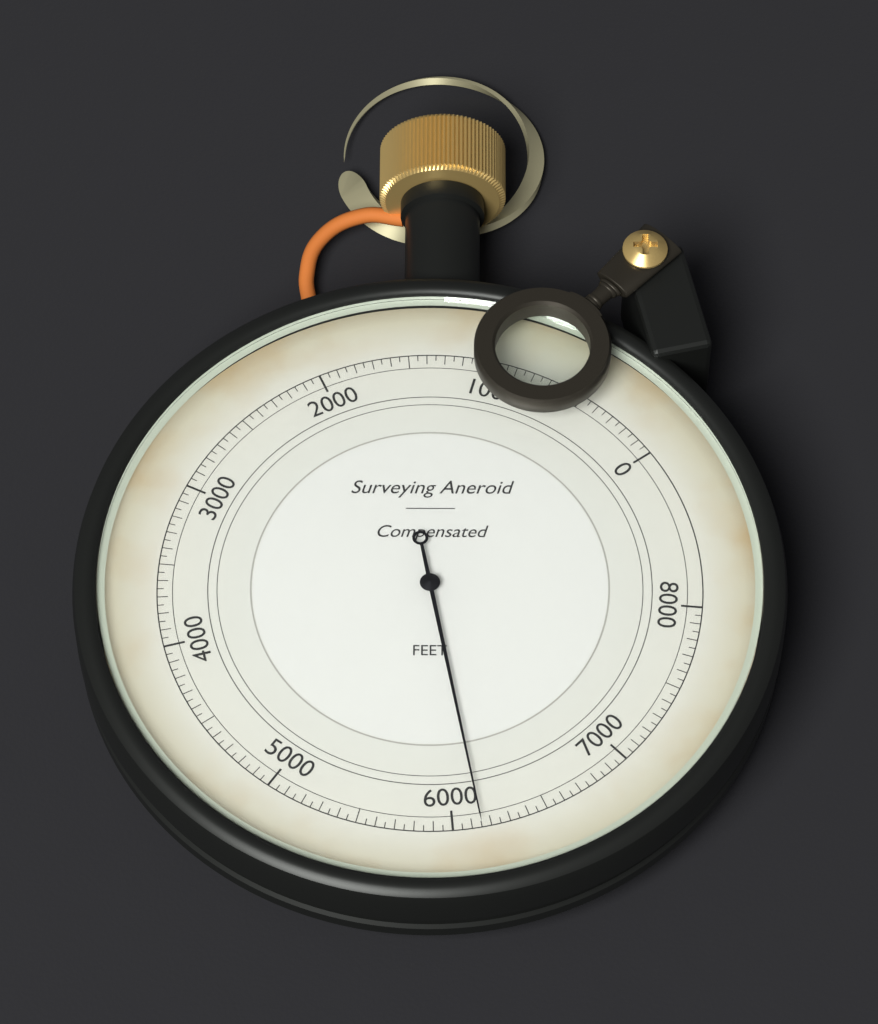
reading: 6150 ft
